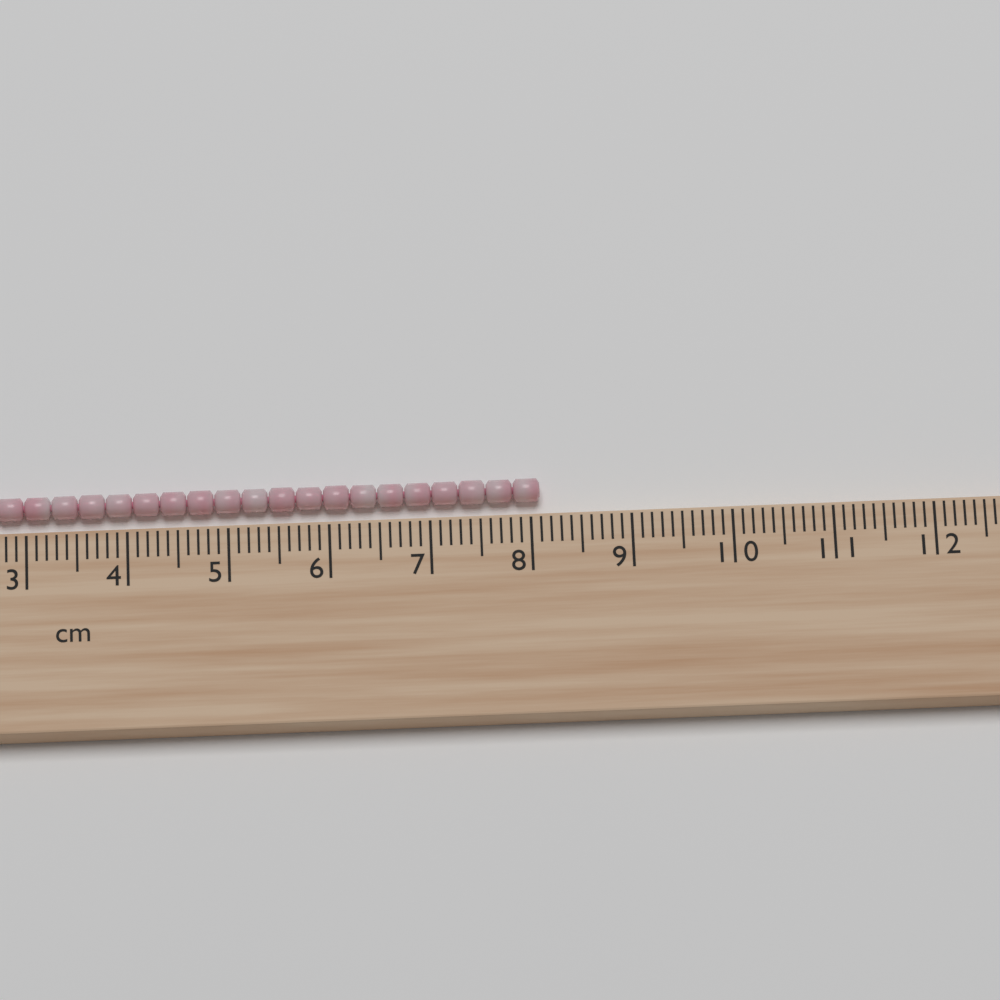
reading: 8.1 cm
